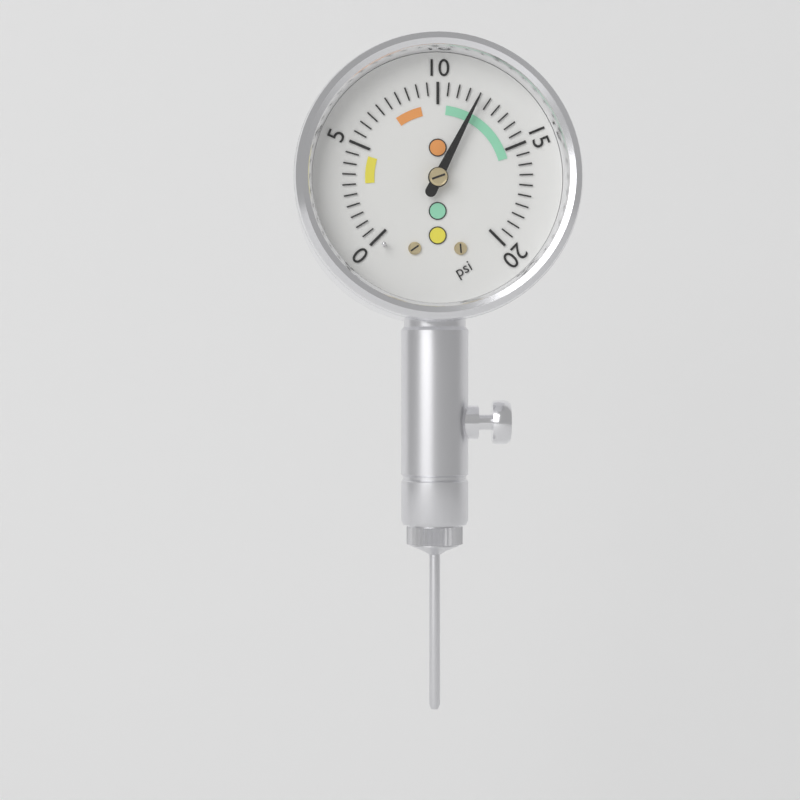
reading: 12.0 psi
